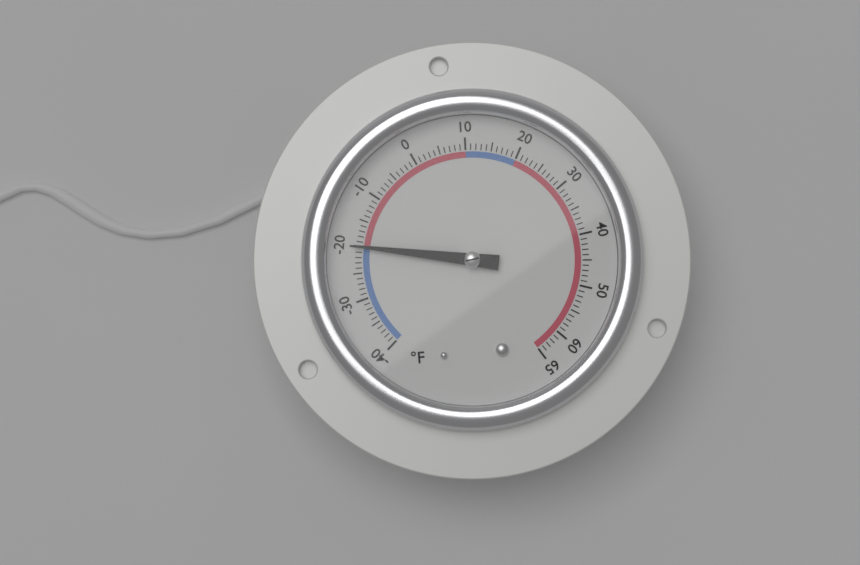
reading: -20 °F
